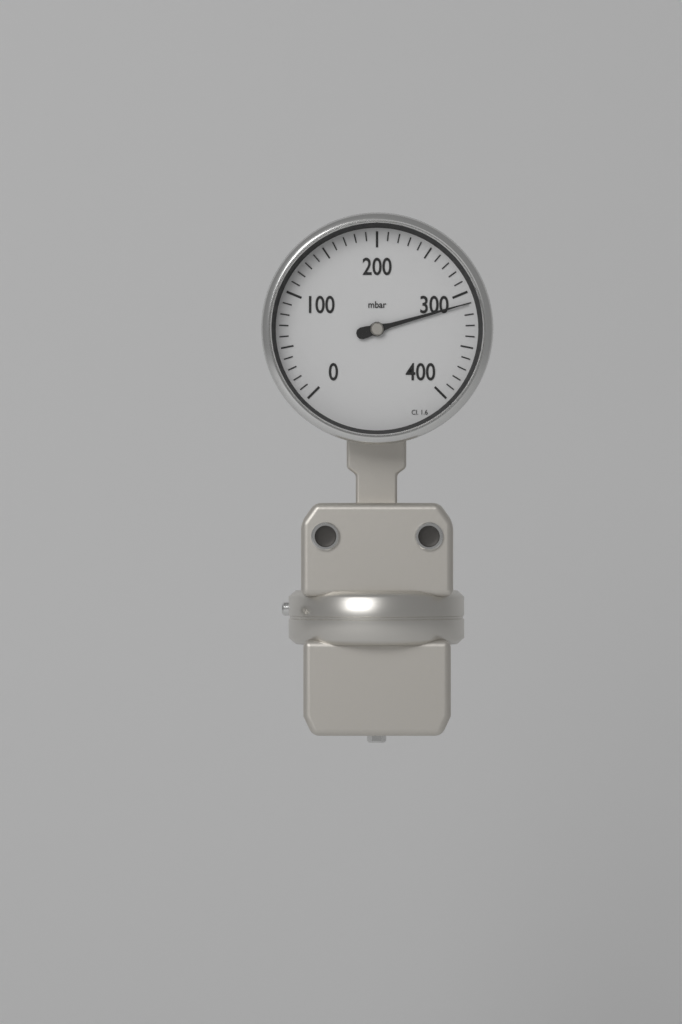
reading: 310 mbar
